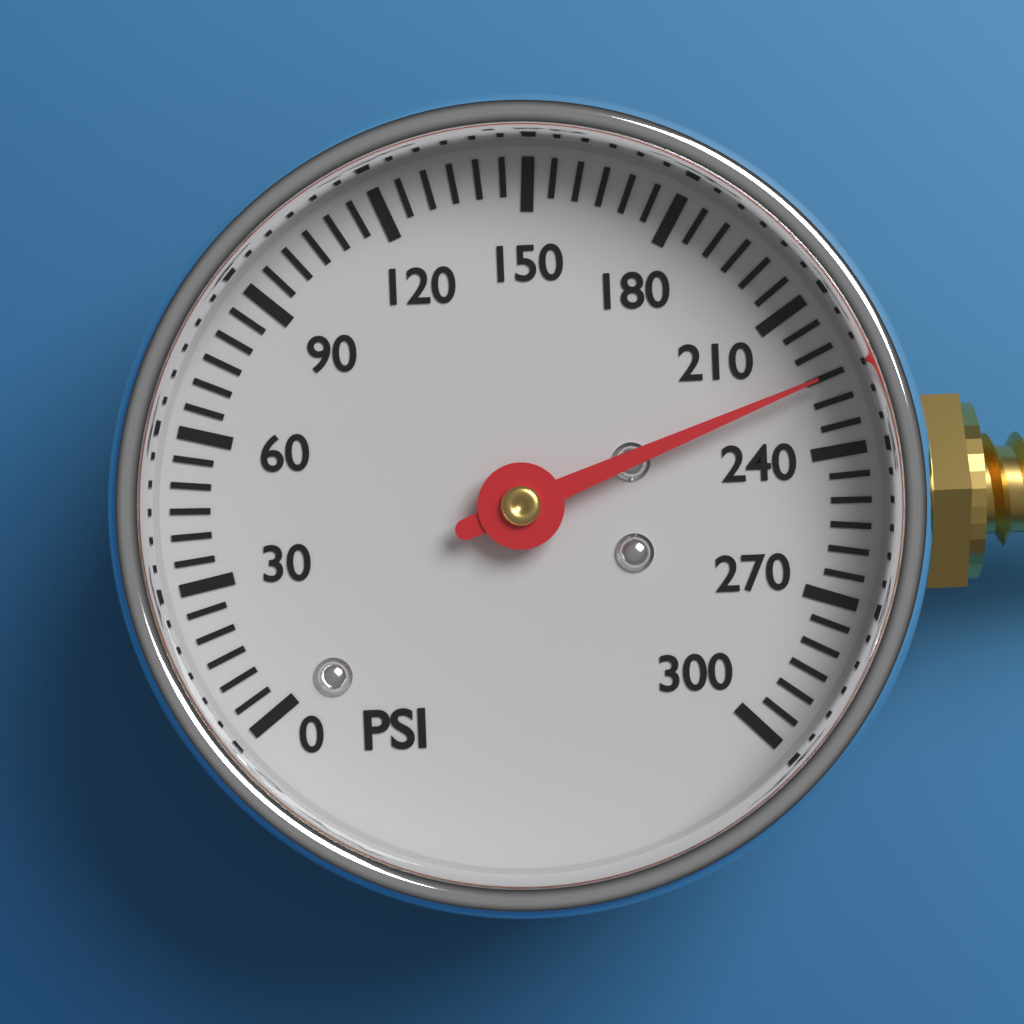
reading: 225 psi
